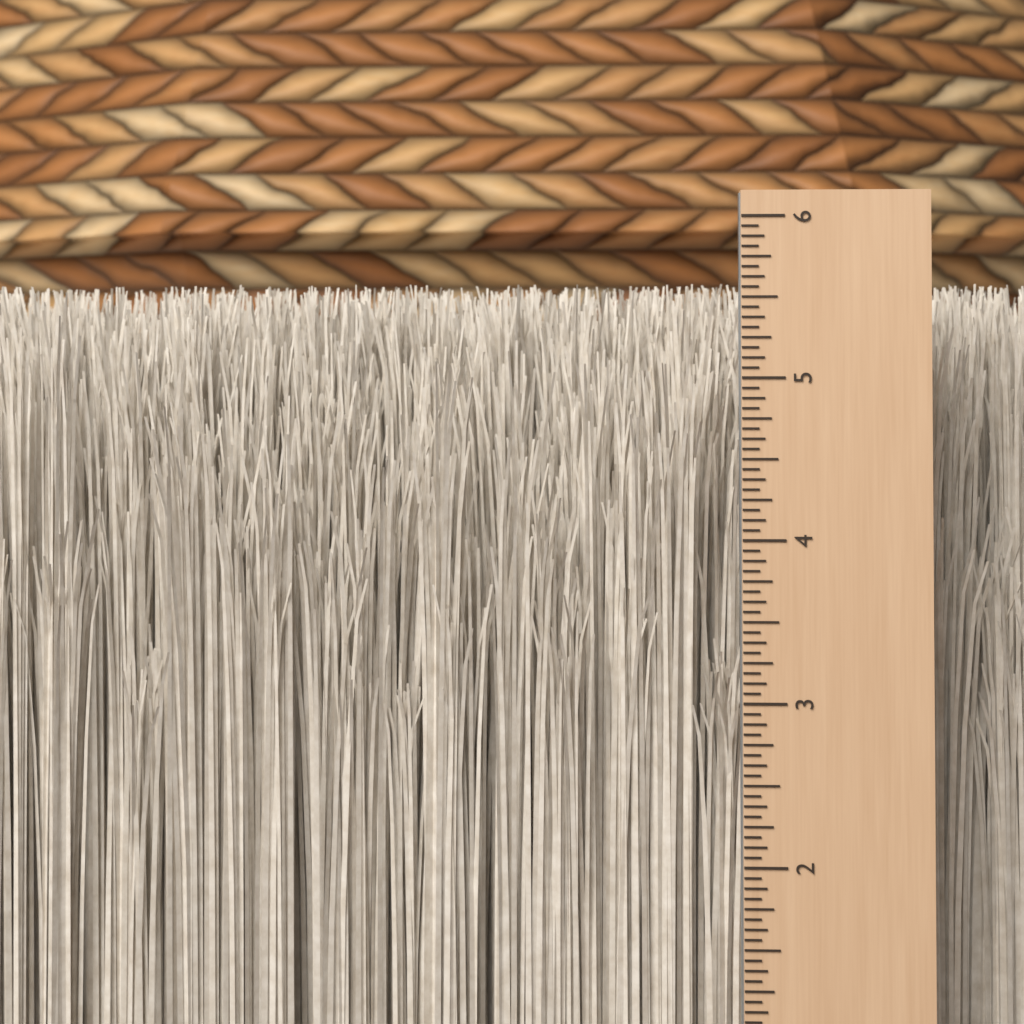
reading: 5.6250 in
